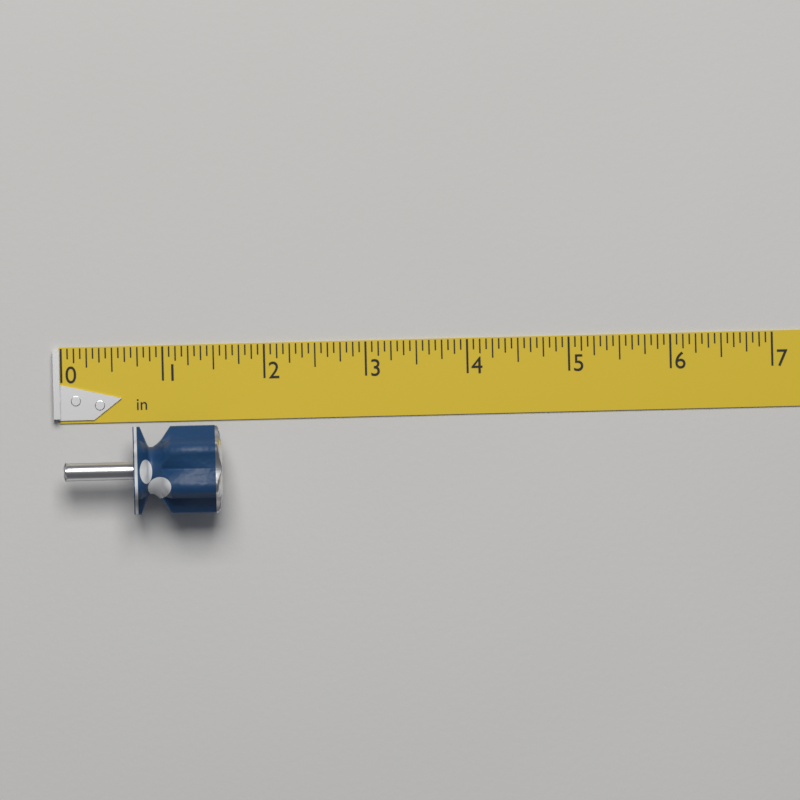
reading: 1.5625 in
